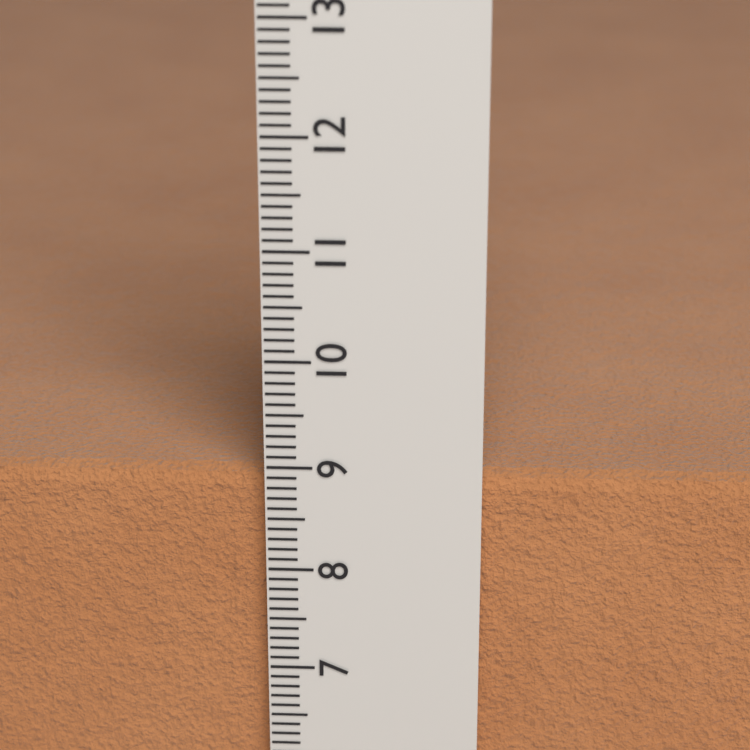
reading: 8.9 cm
